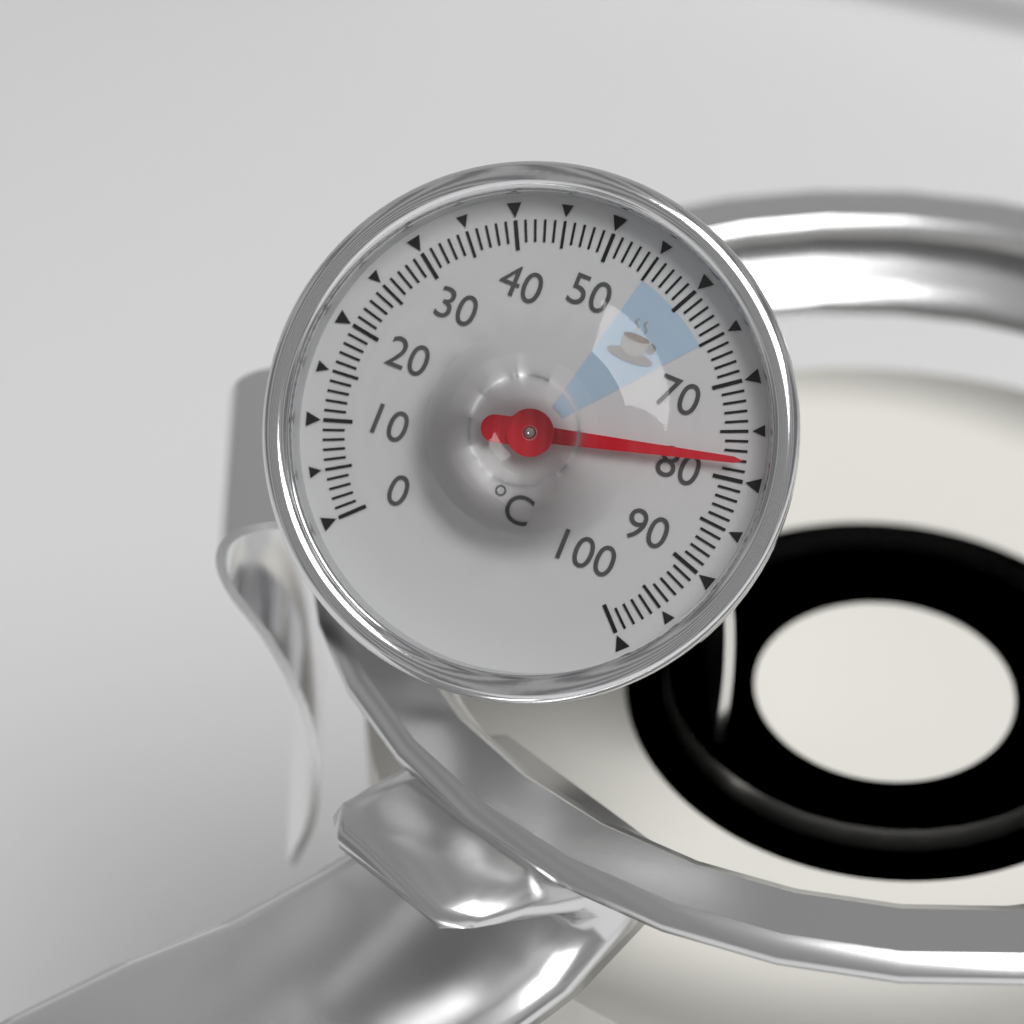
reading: 78 °C
